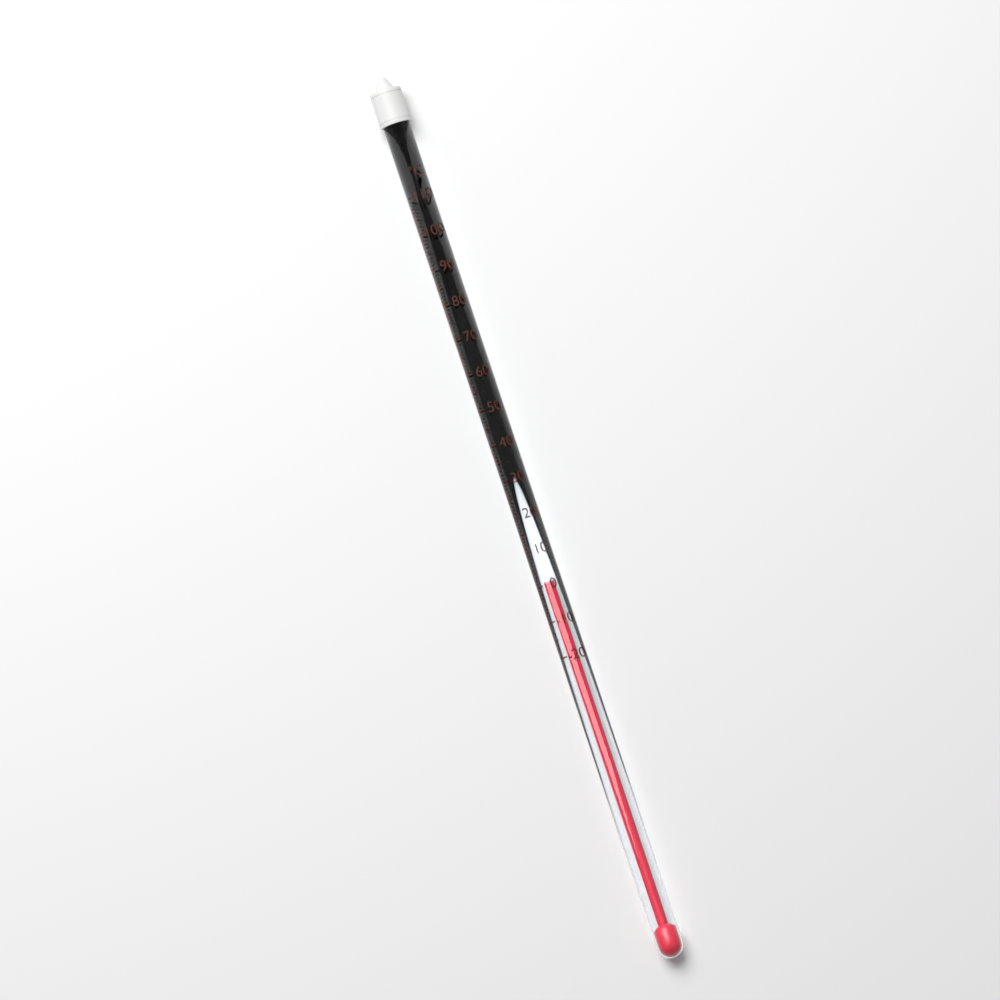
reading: 0 °C
